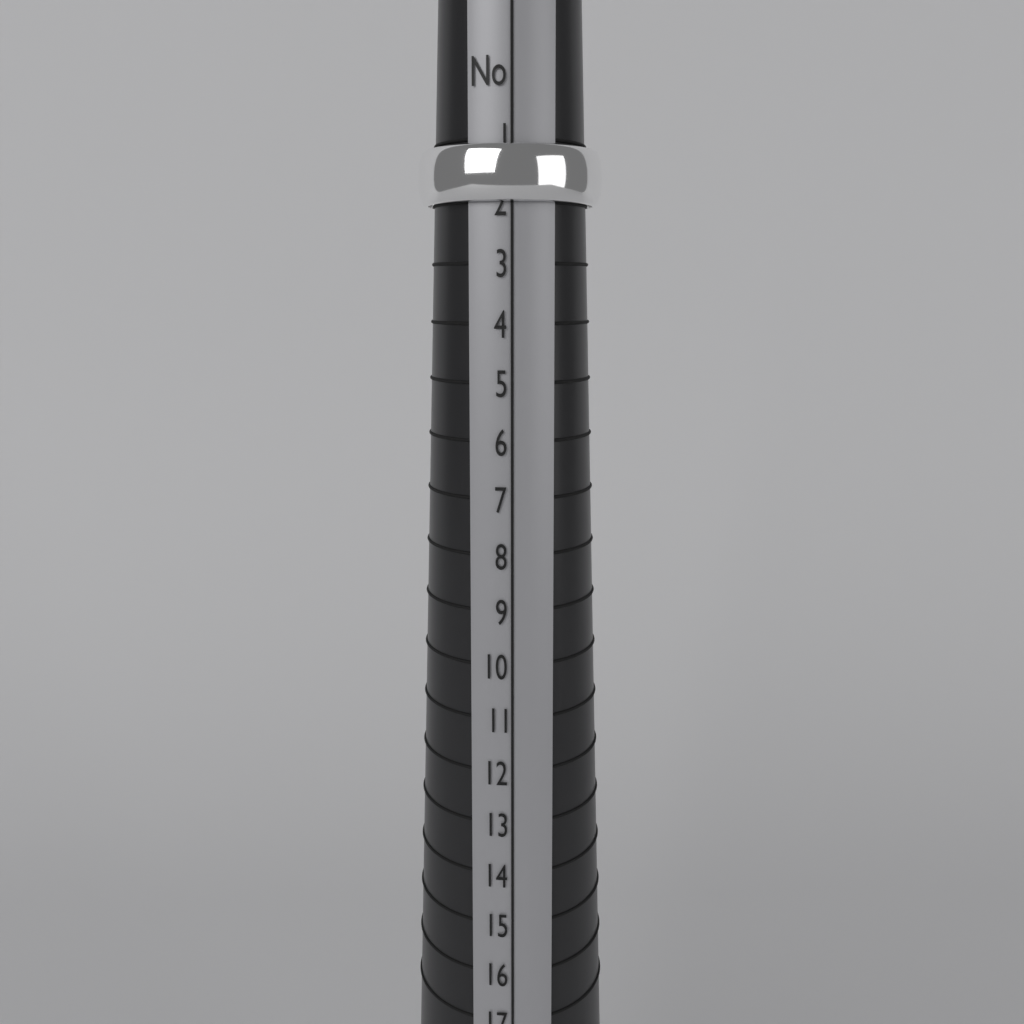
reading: 2 (no unit)
